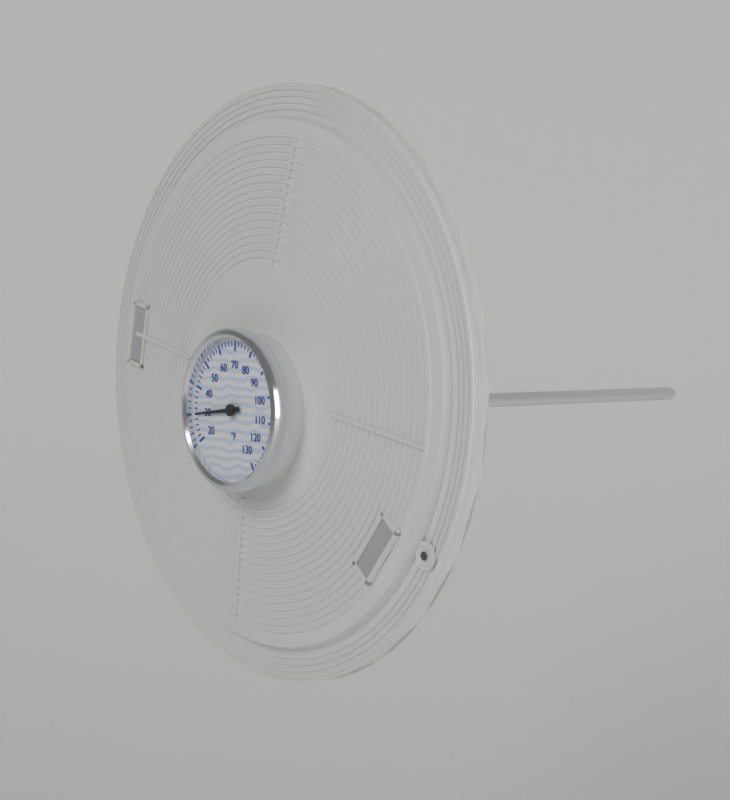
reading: 30 °F
